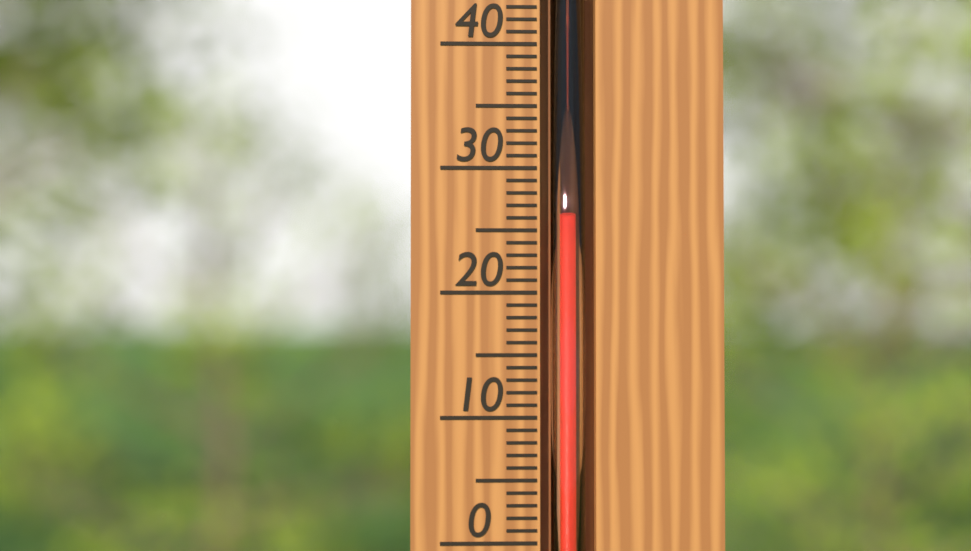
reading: 26 °C
